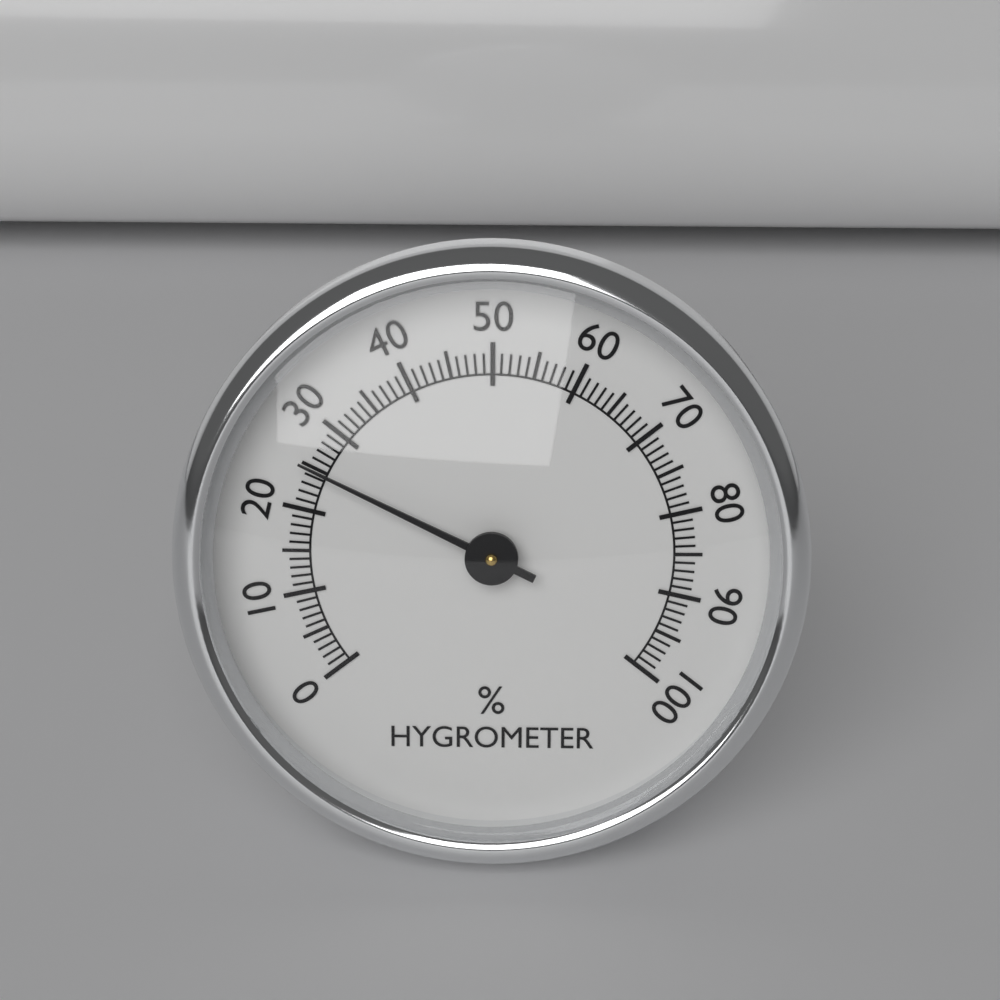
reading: 25 %
